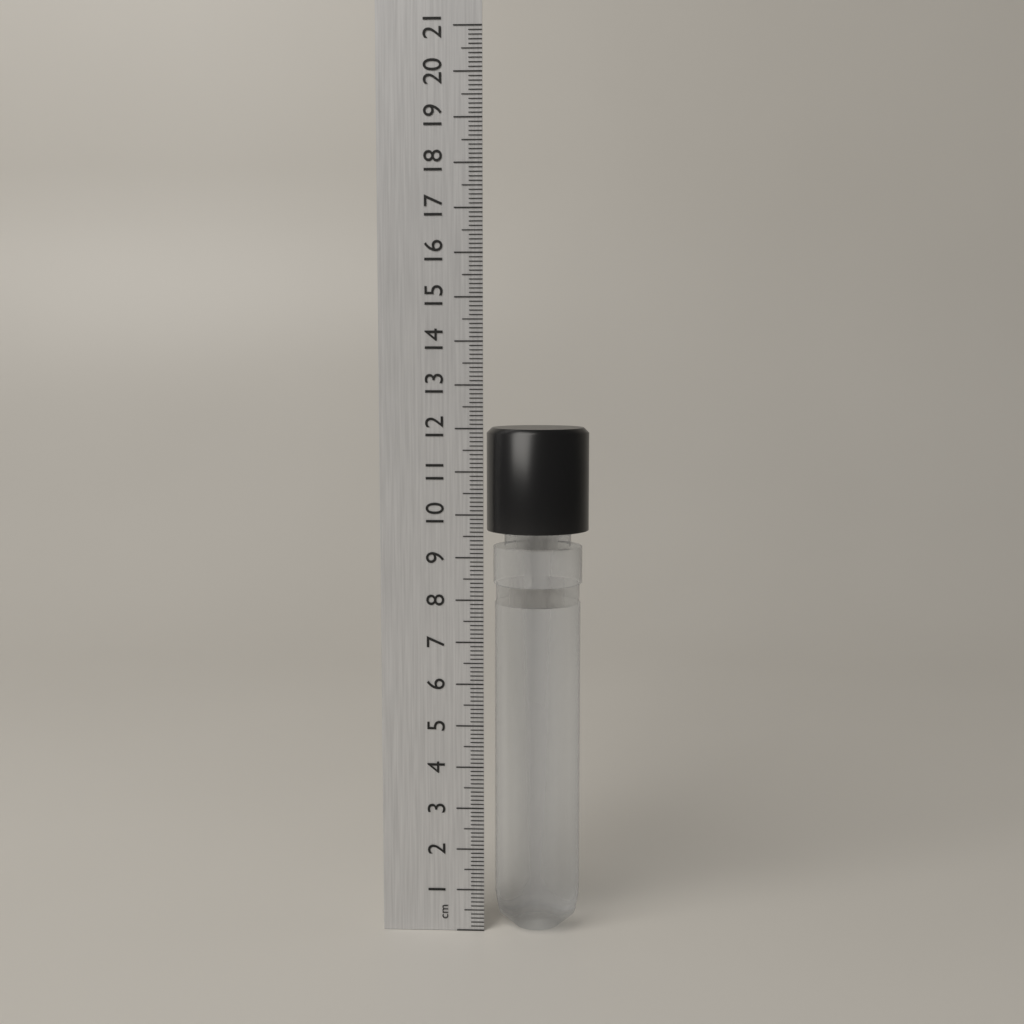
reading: 12.0 cm
